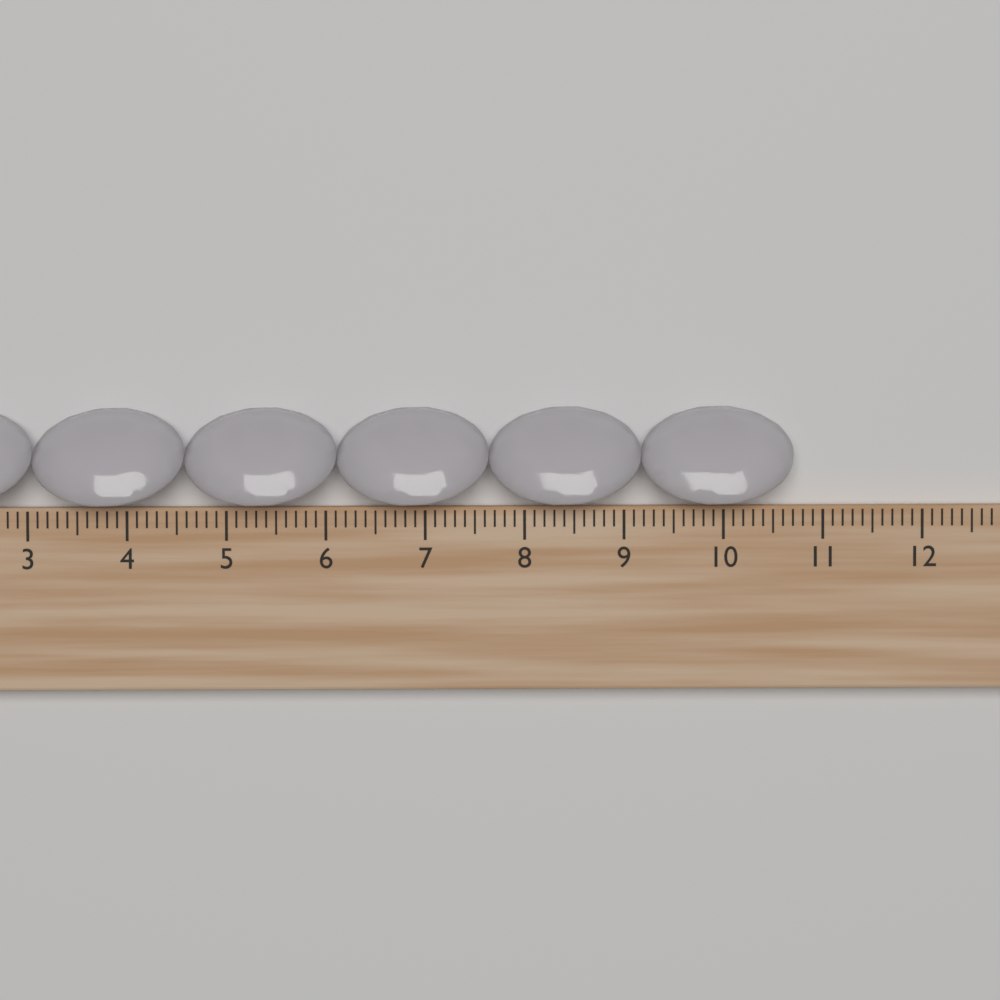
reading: 10.7 cm
